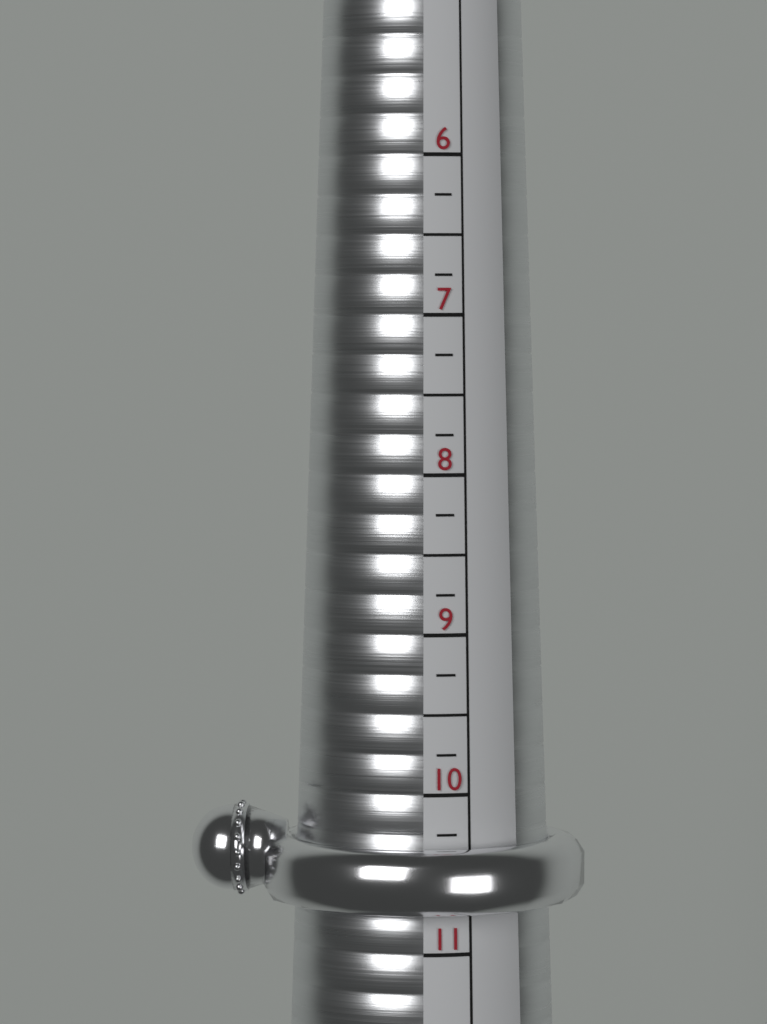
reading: 10.75 (no unit)
